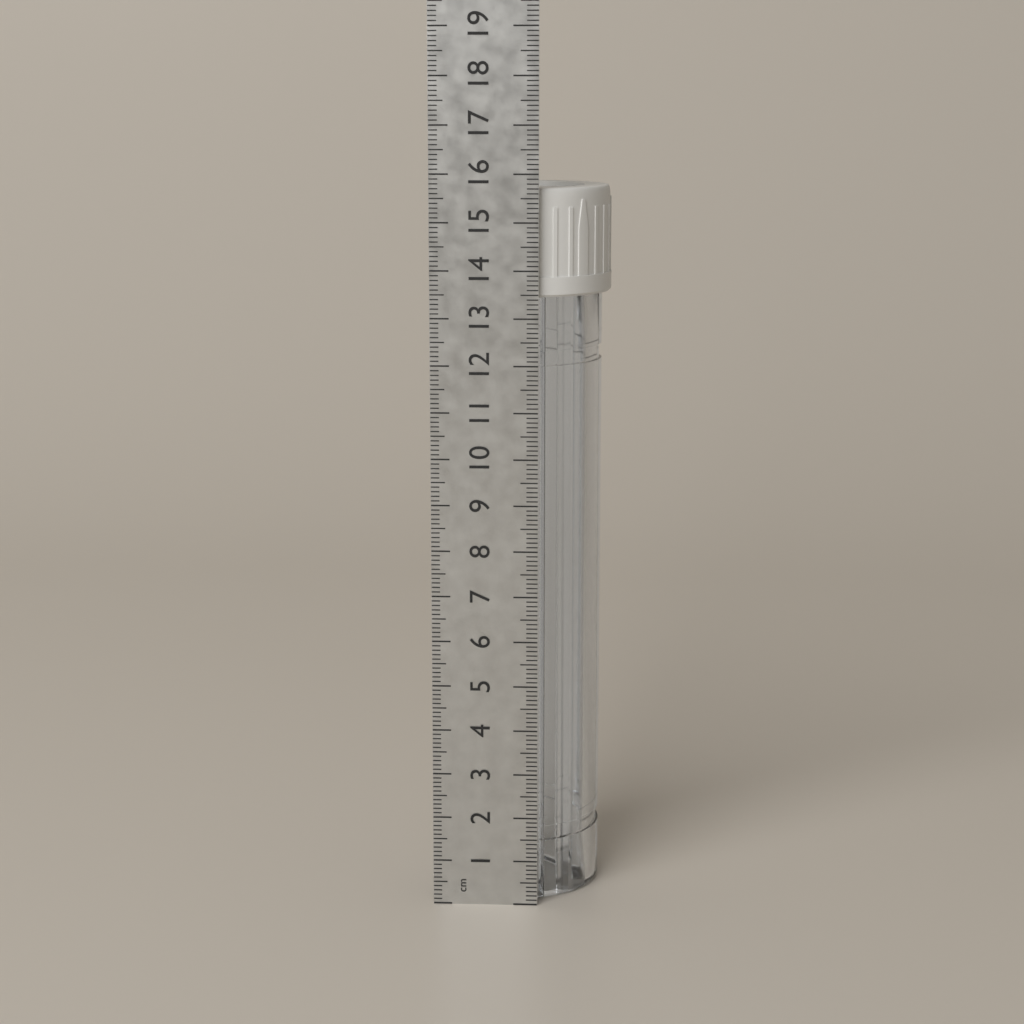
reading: 15.7 cm
